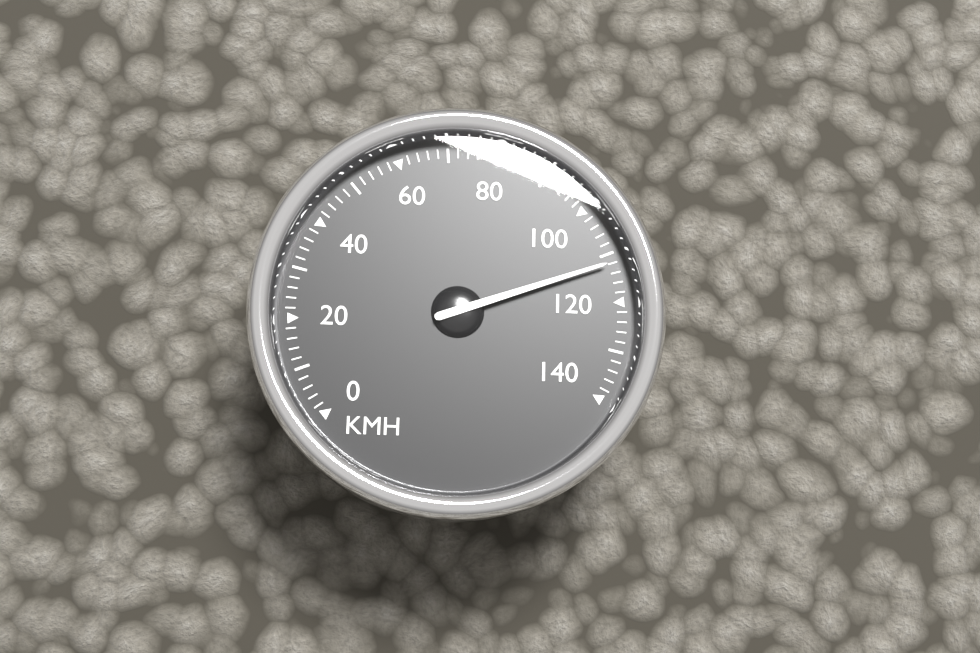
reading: 112 km/h
